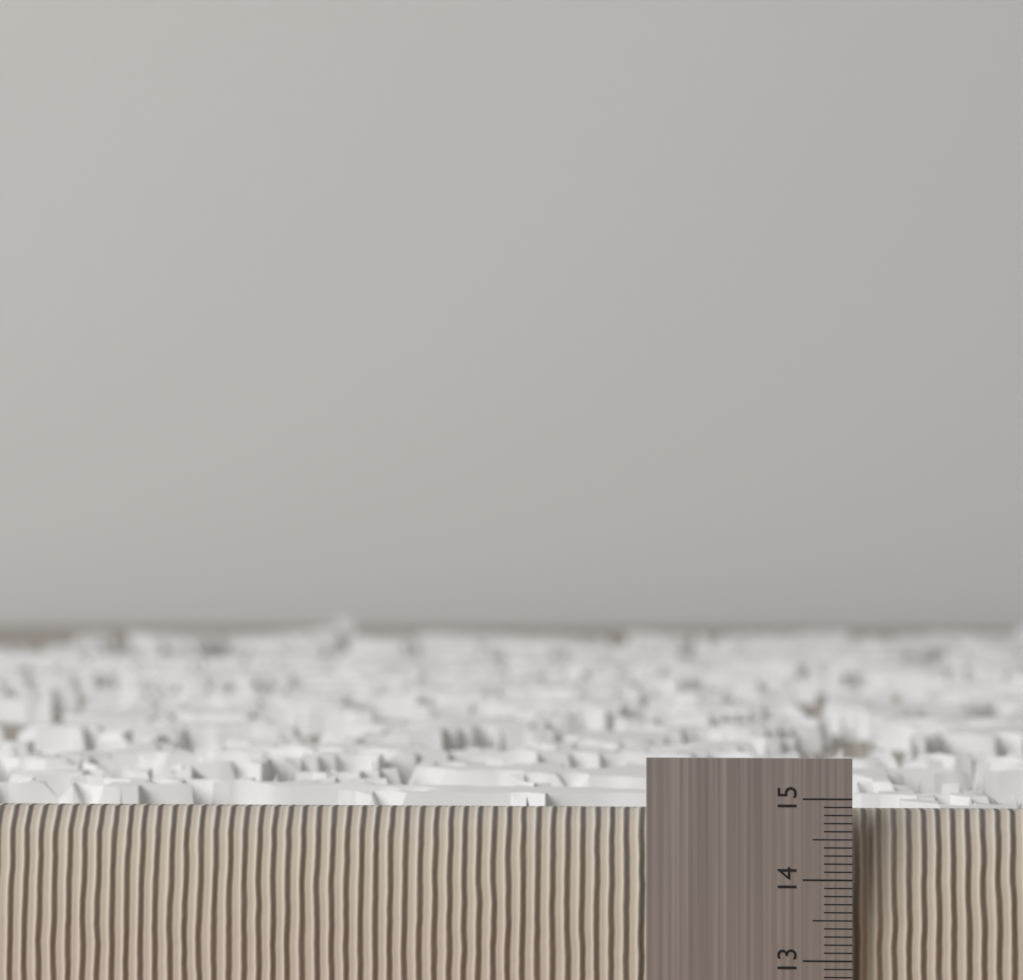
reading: 14.8 (no unit)
